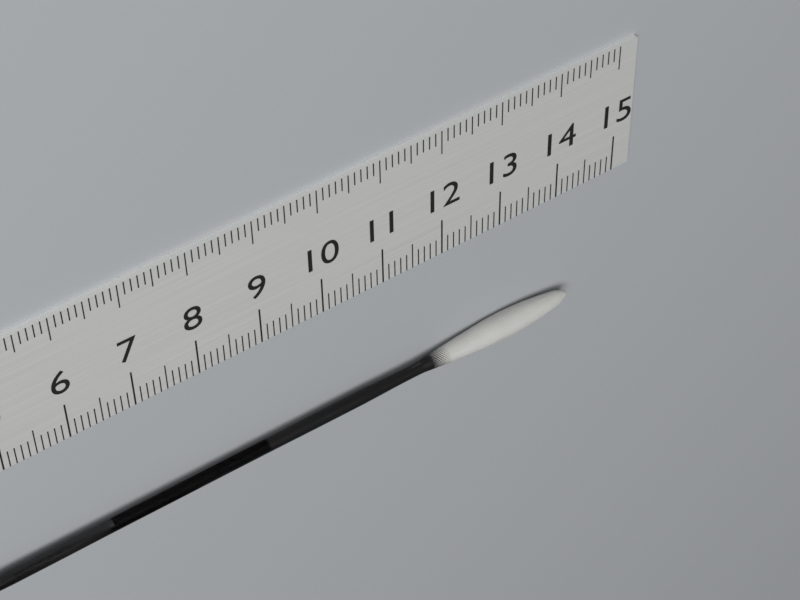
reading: 14.2 cm
